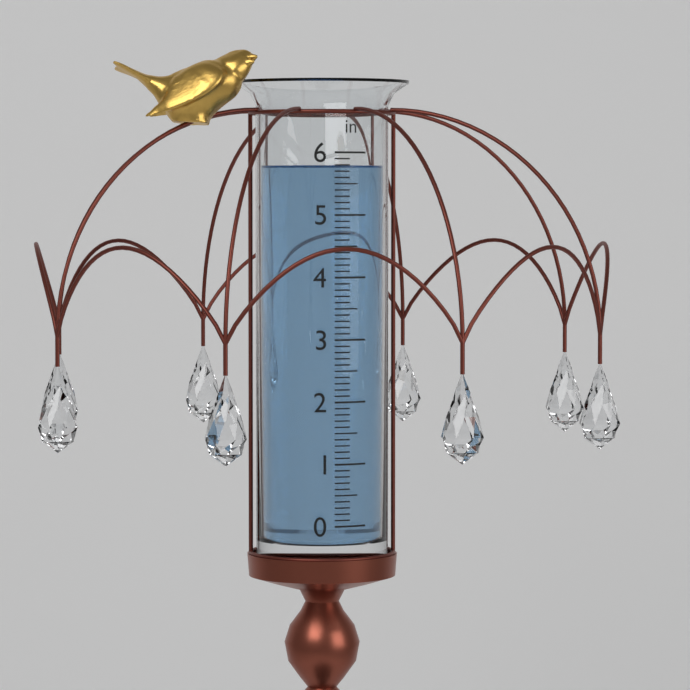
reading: 5.8 in
